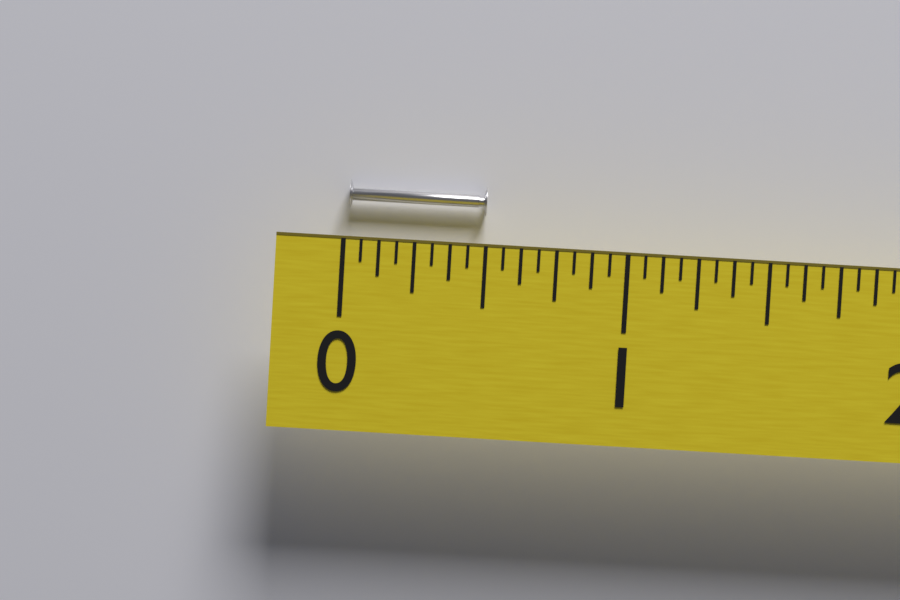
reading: 0.5000 (no unit)
